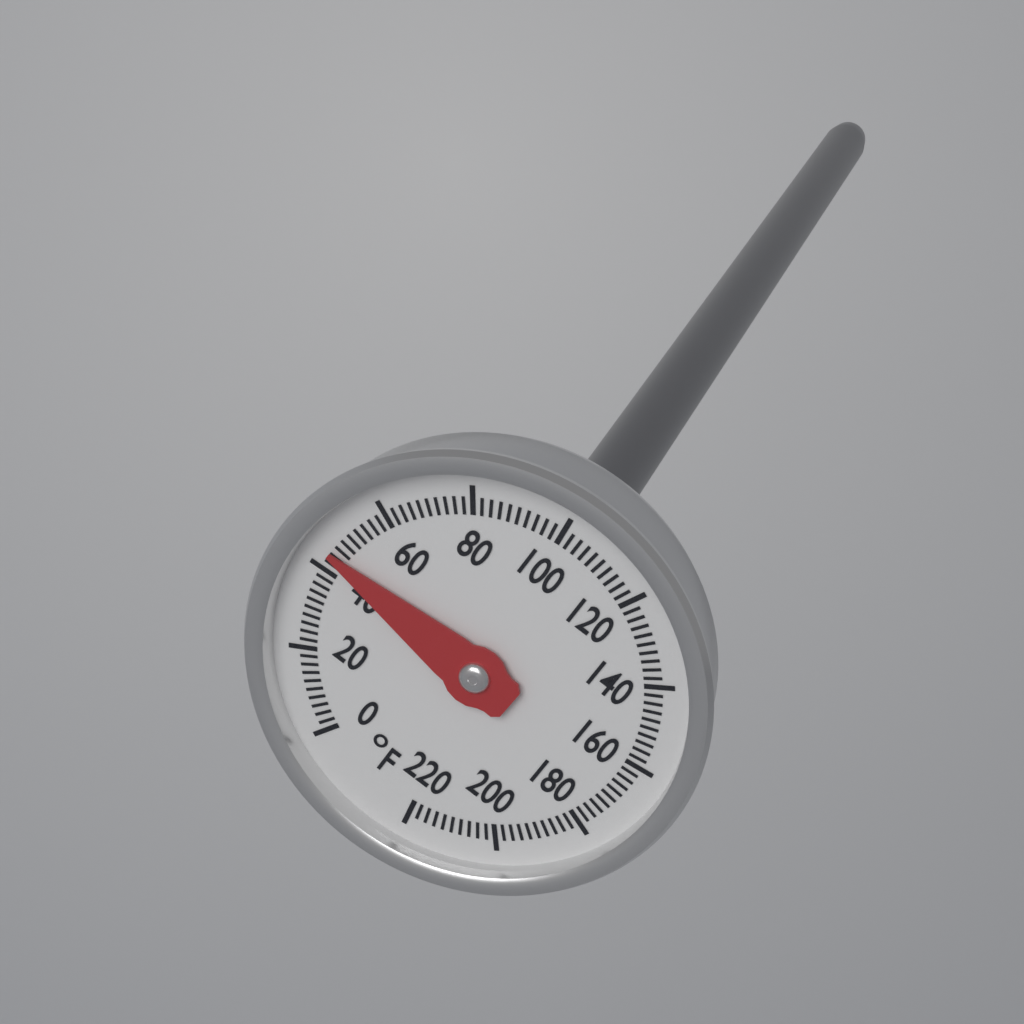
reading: 44 °F
